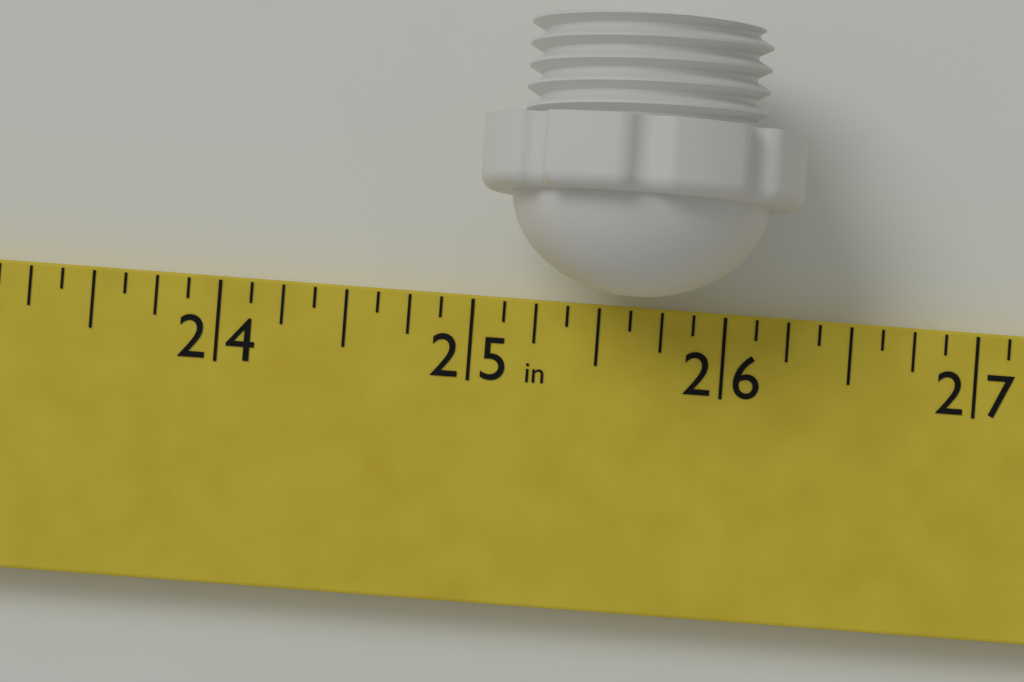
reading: 26.250 in
